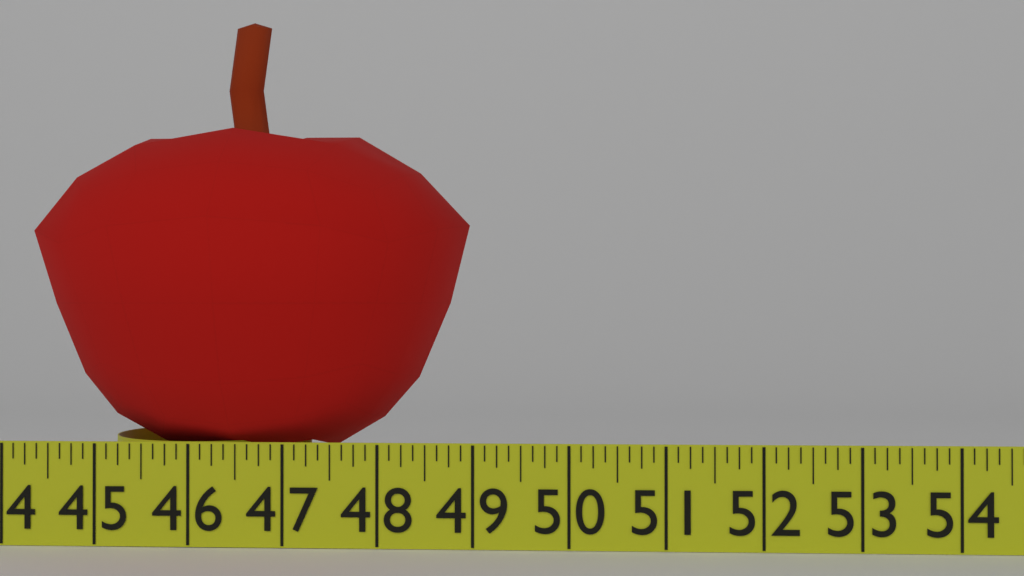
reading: 48.875 in
